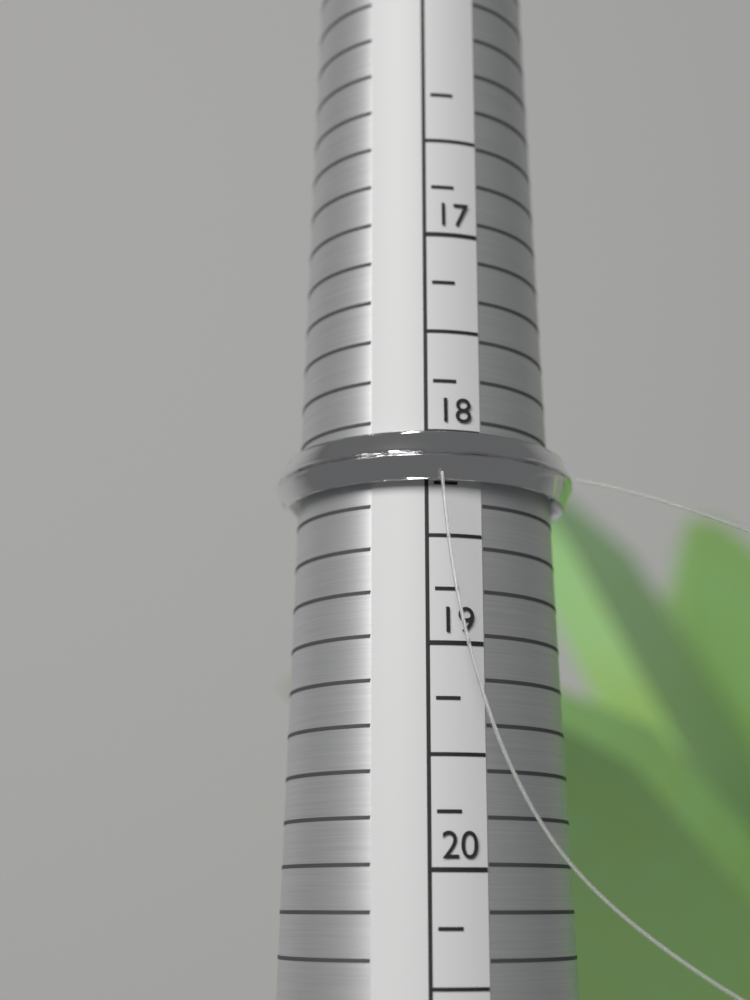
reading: 18.25 (no unit)
